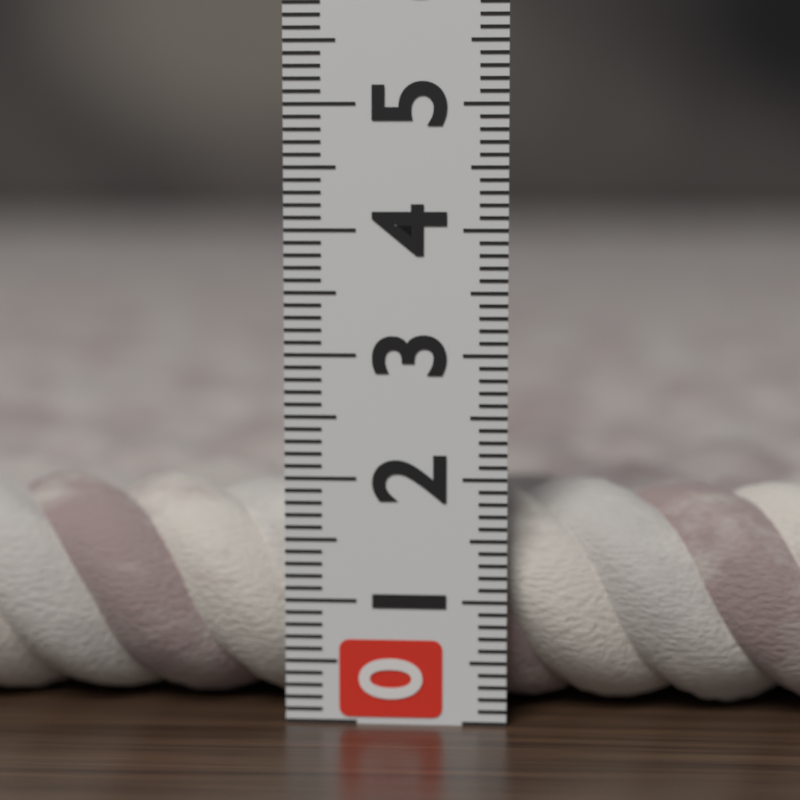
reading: 1.9 (no unit)
